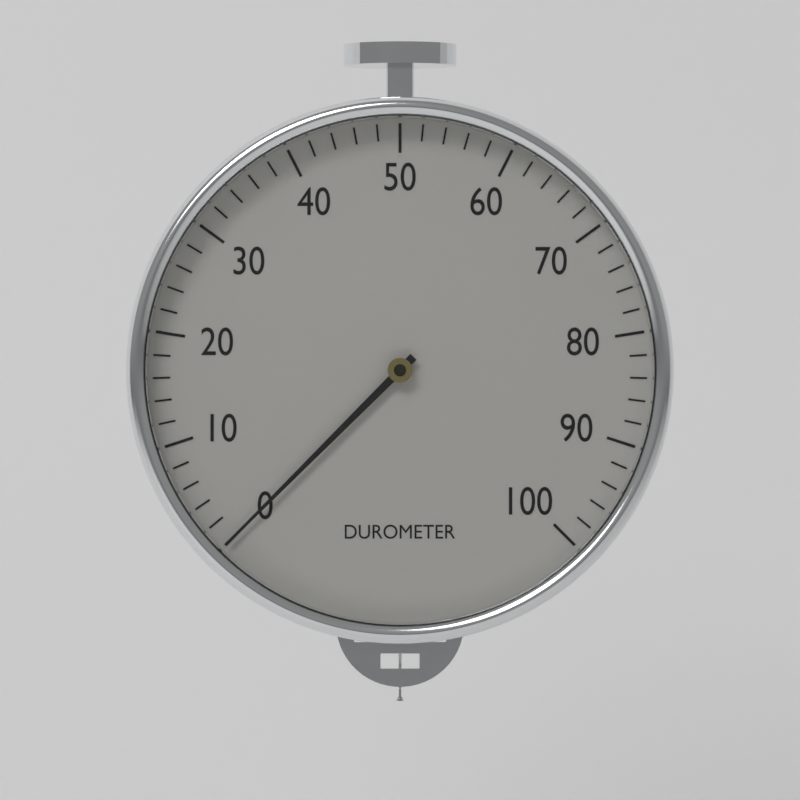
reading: 0 (no unit)
